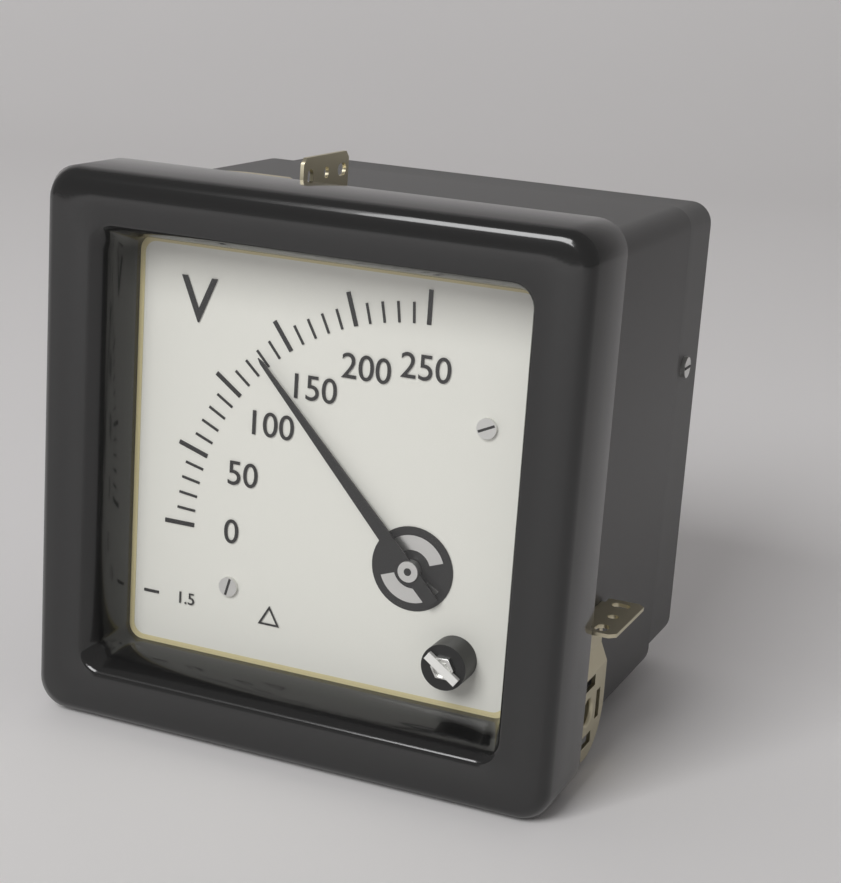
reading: 130 V
